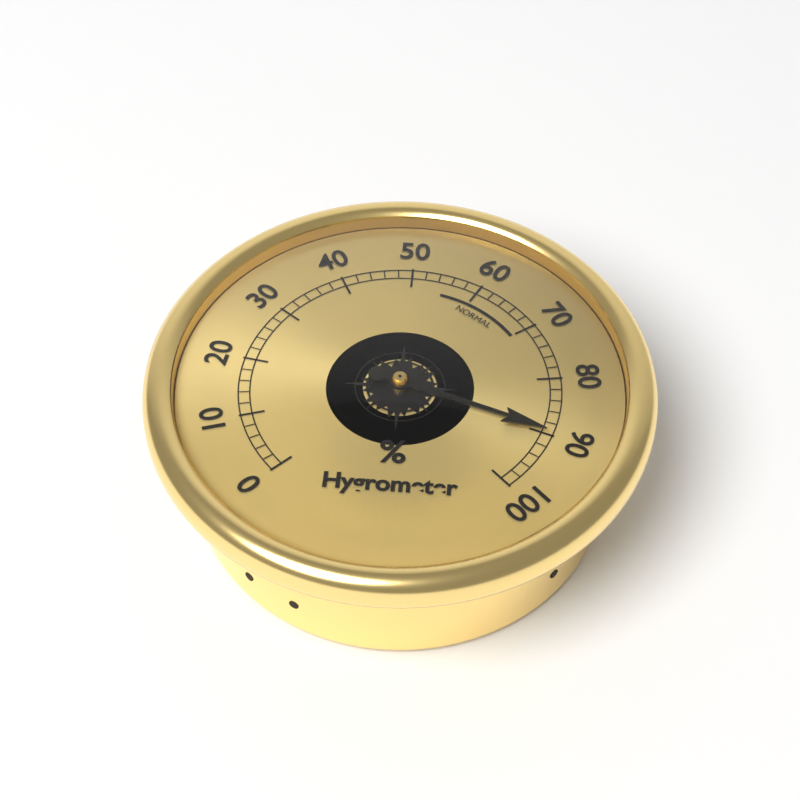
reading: 90 %
